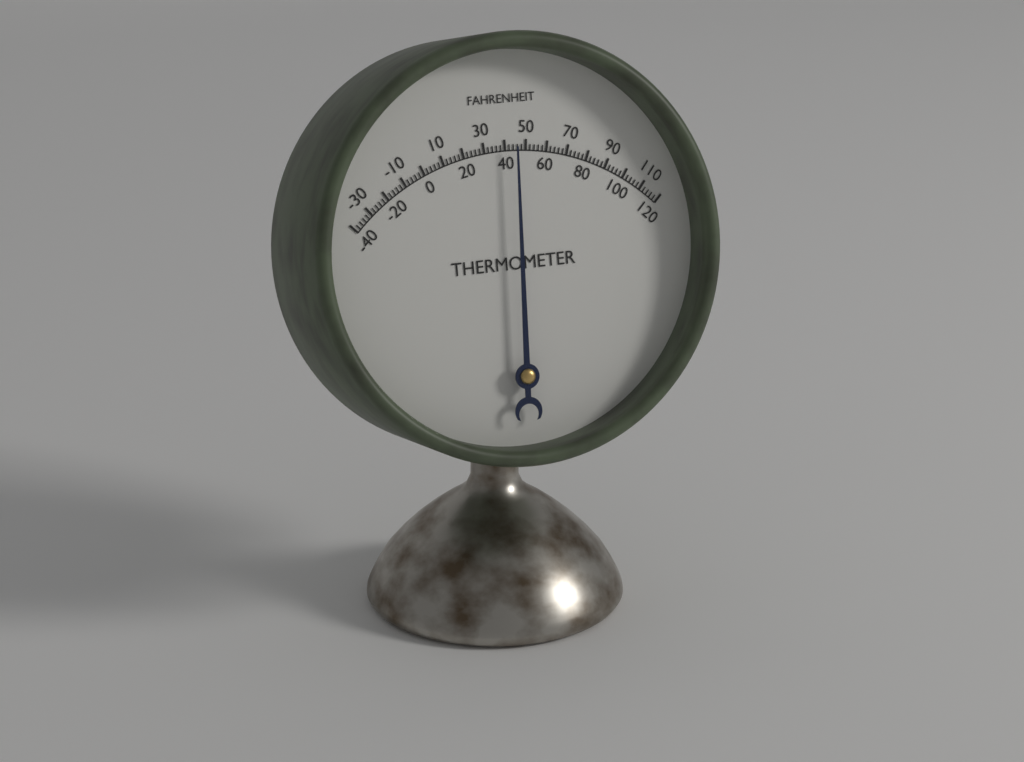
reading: 44 °F
